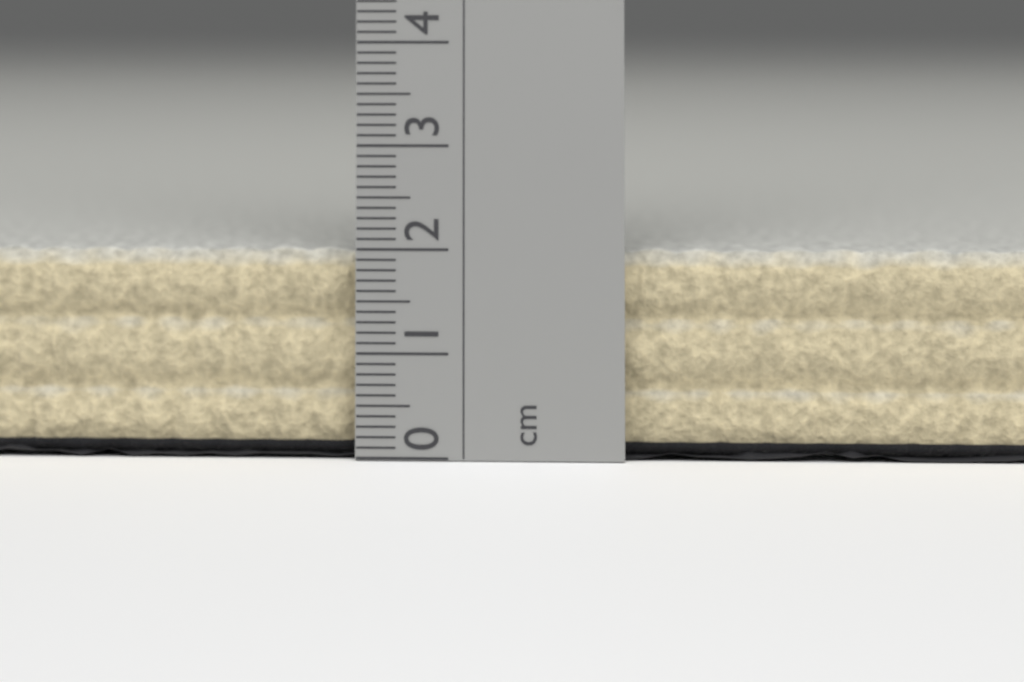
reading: 2.0 cm
